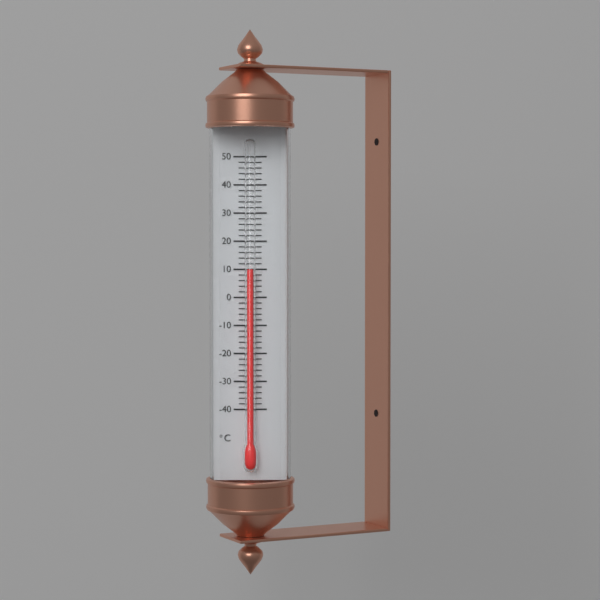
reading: 10 °C
